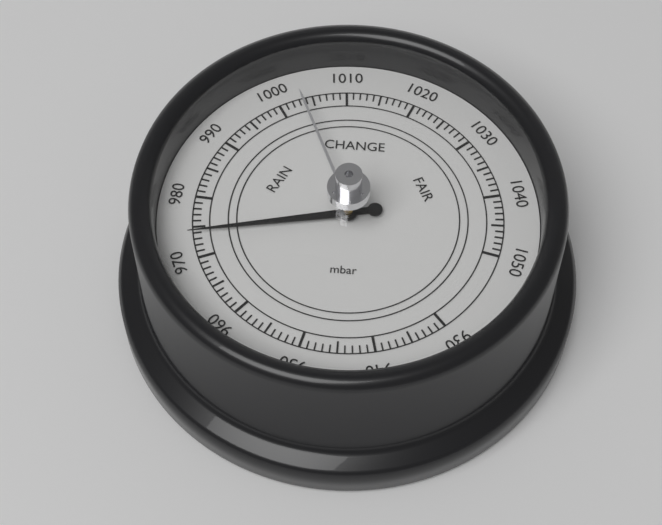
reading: 974 mbar
